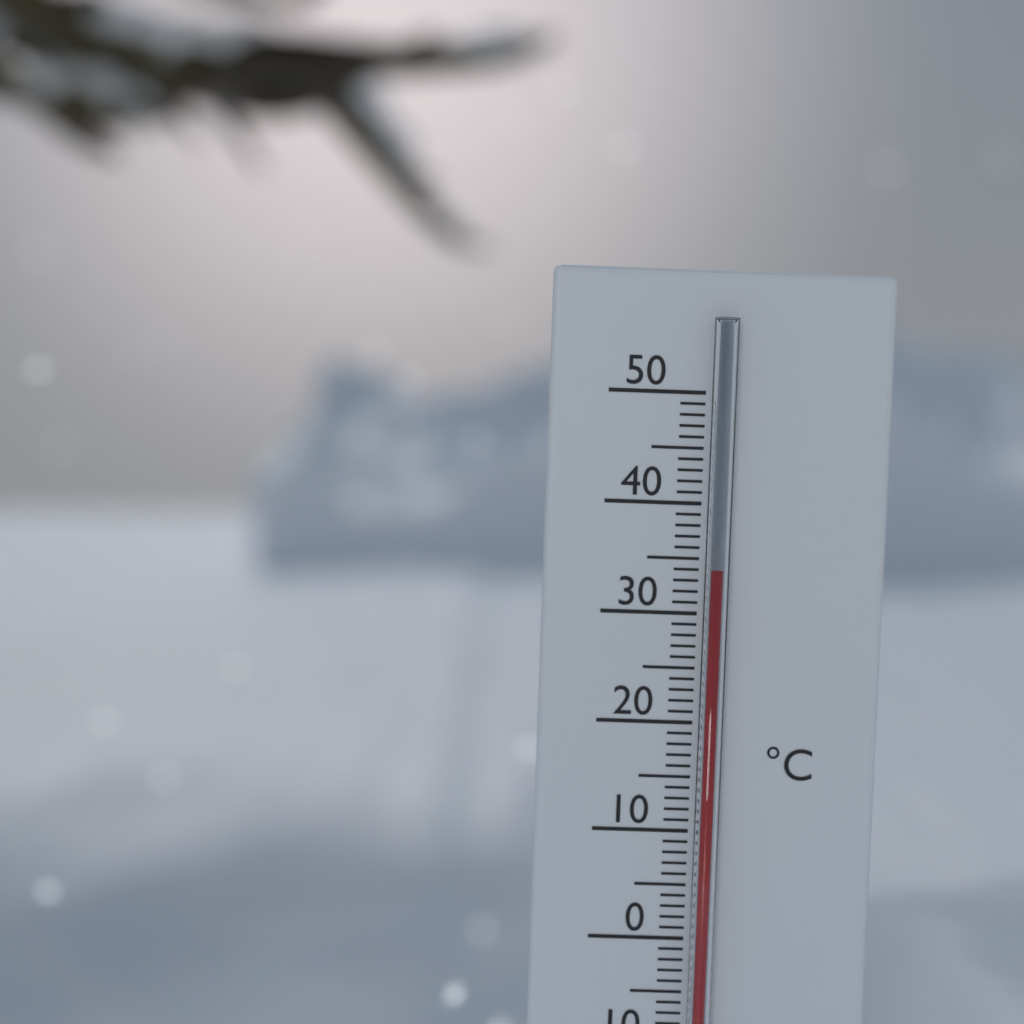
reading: 34 °C
